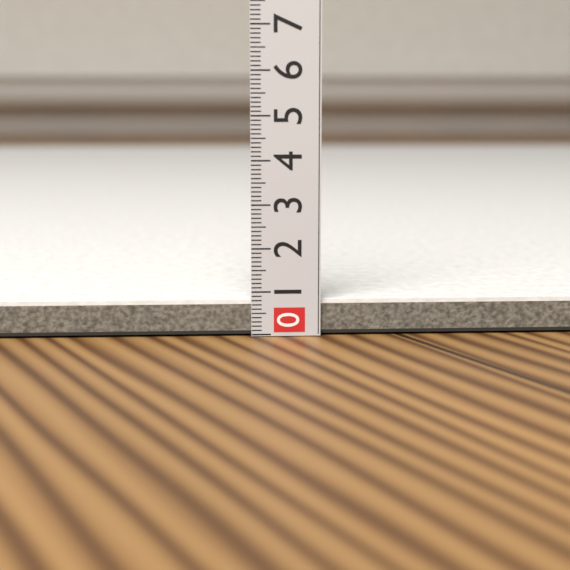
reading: 0.8 (no unit)
